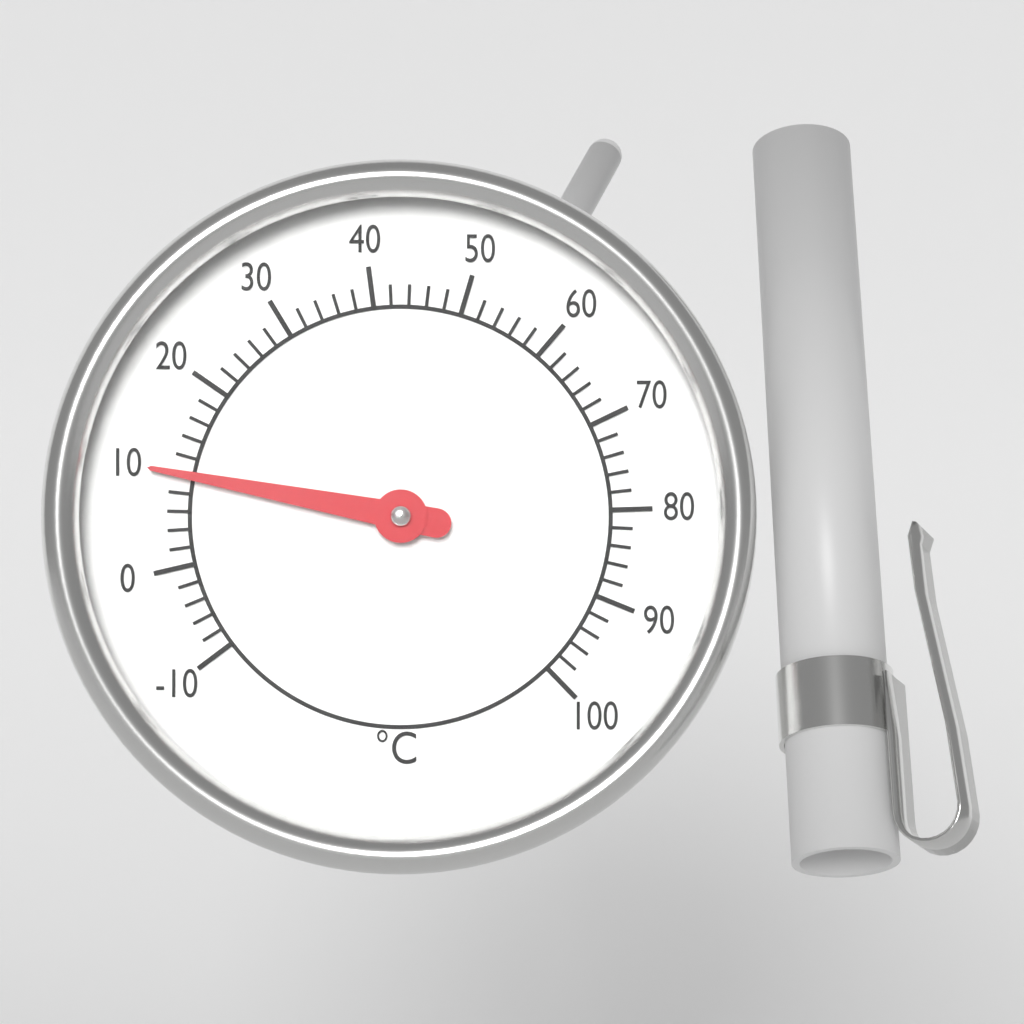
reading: 10 °C
